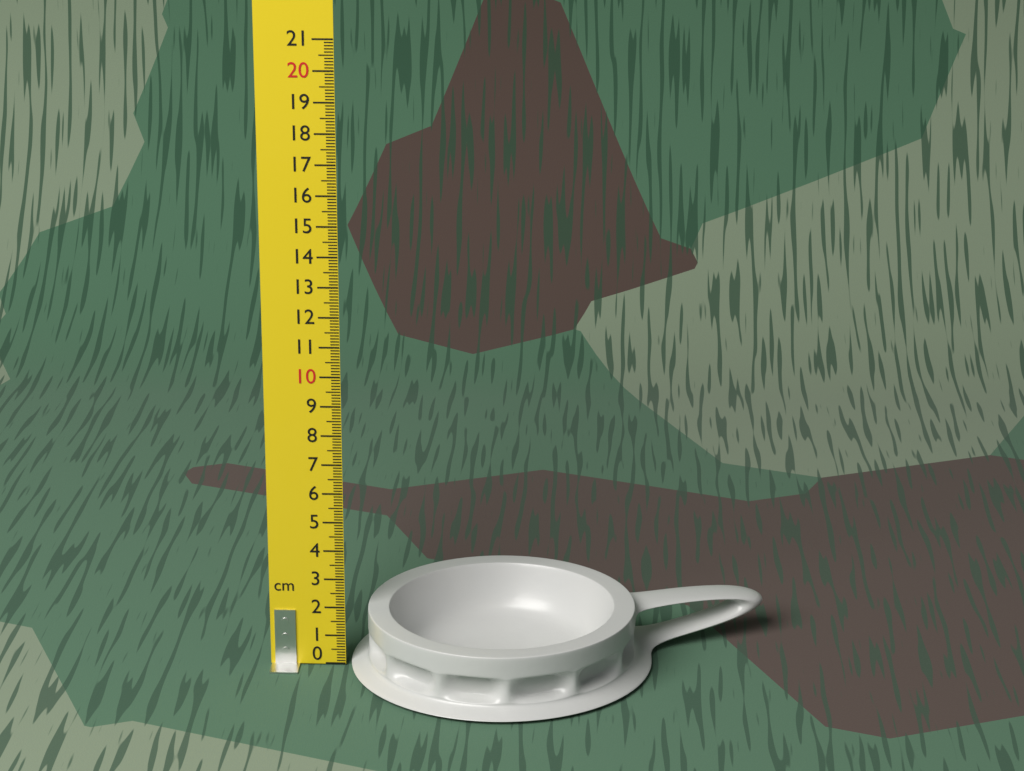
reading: 2.0 cm
